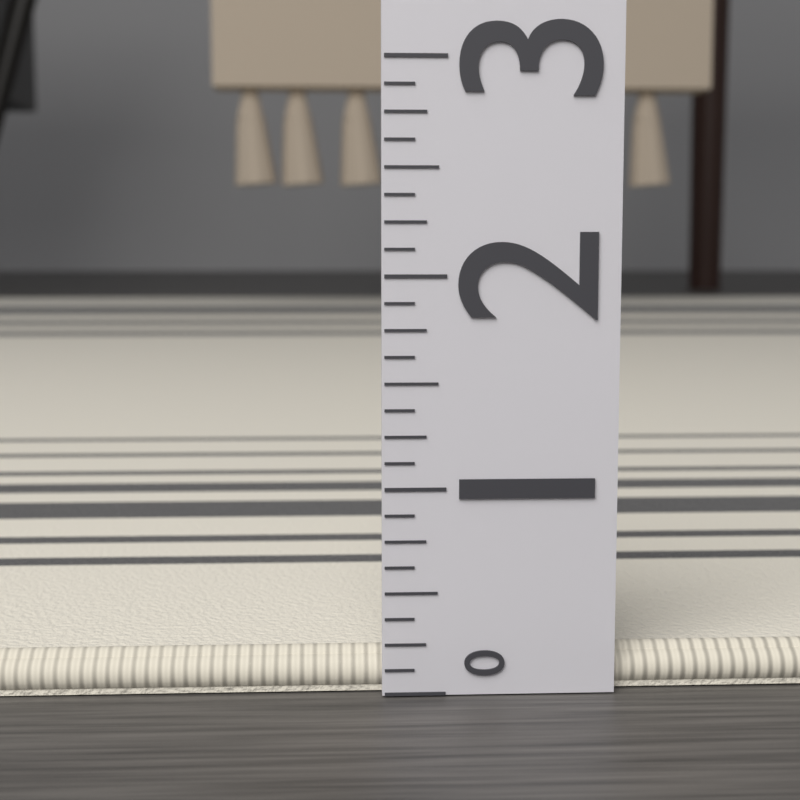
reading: 0.125 (no unit)
